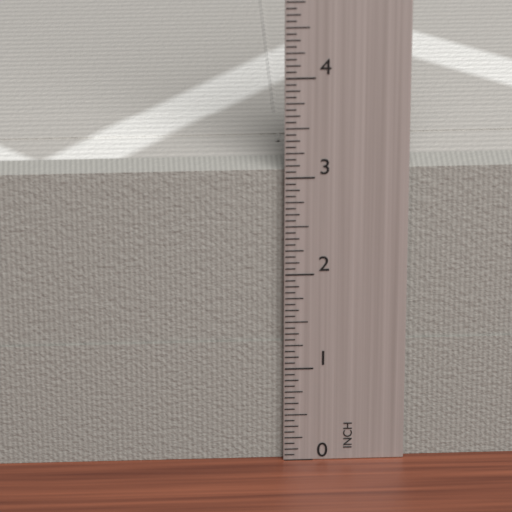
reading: 3.0625 in
